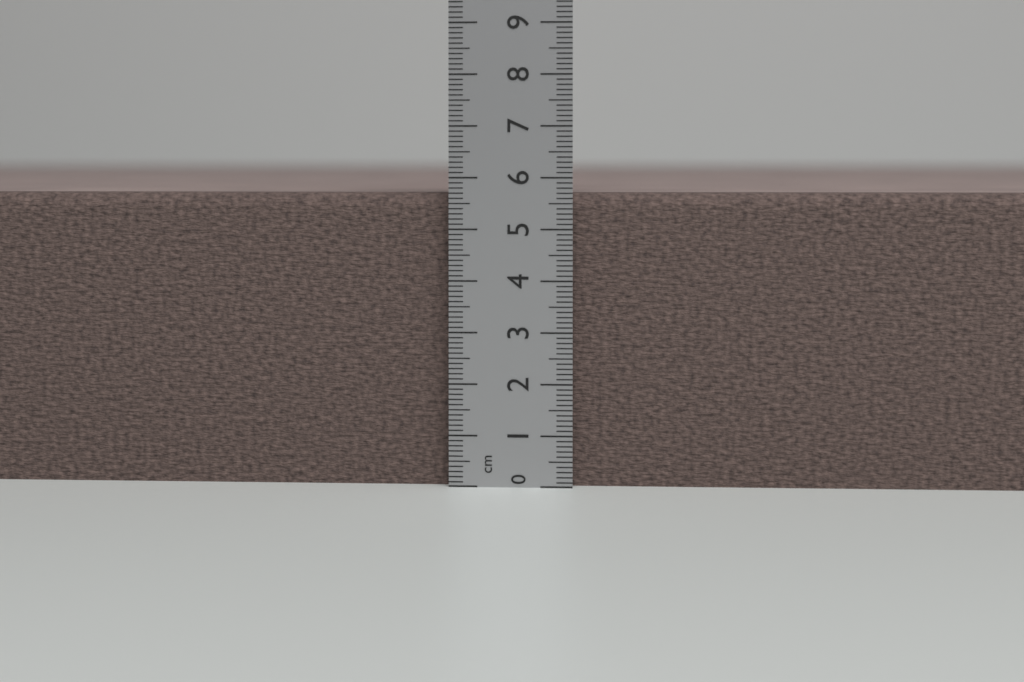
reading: 5.7 cm
